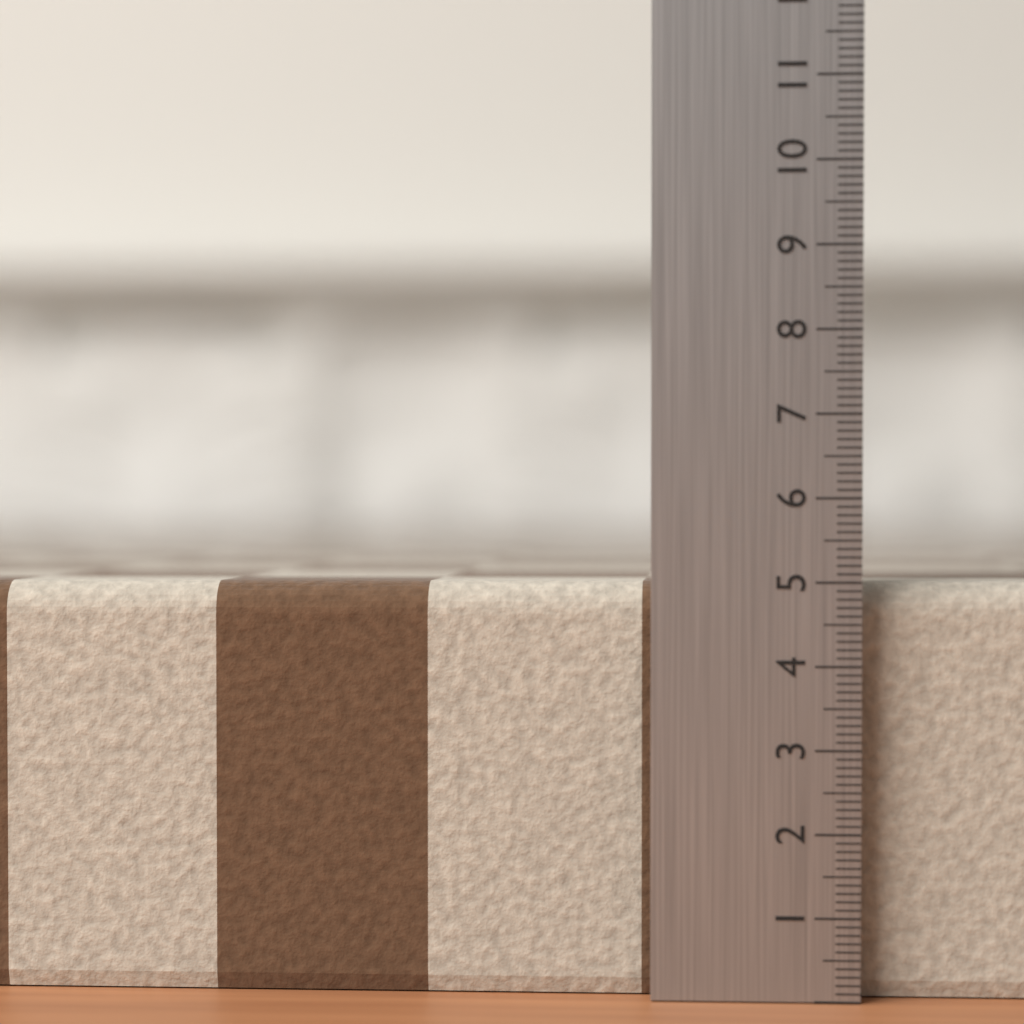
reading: 5.0 (no unit)
